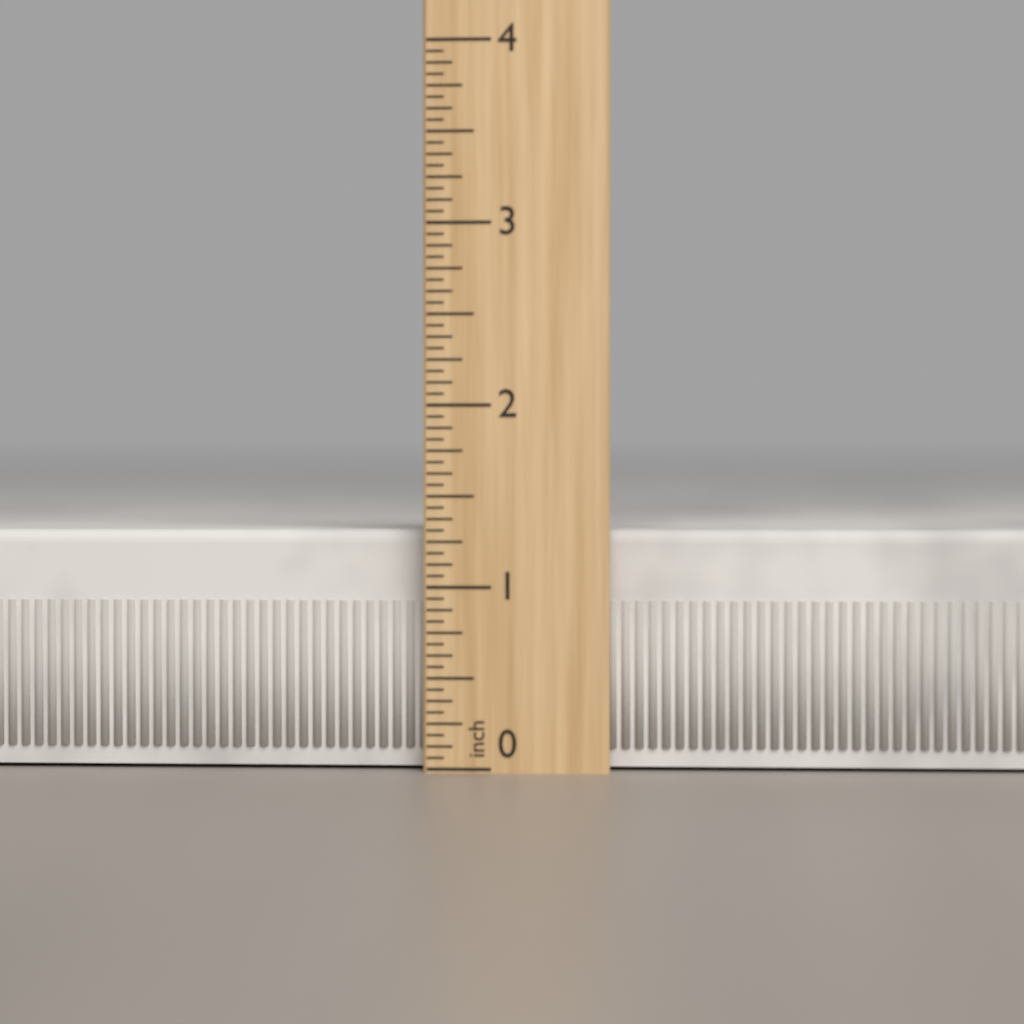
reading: 1.3125 inch
